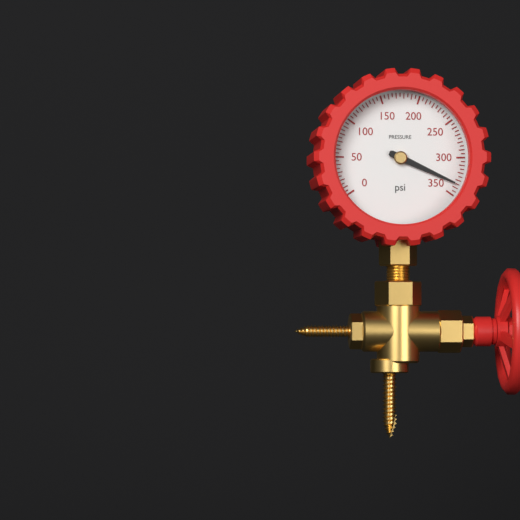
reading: 335 psi
